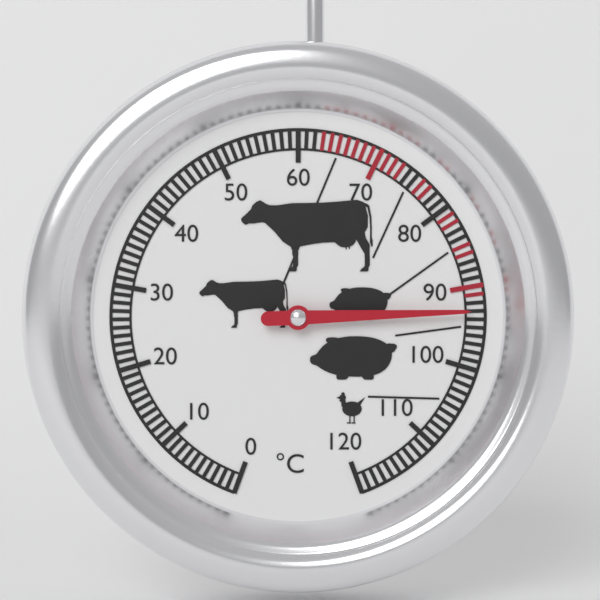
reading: 93 °C
